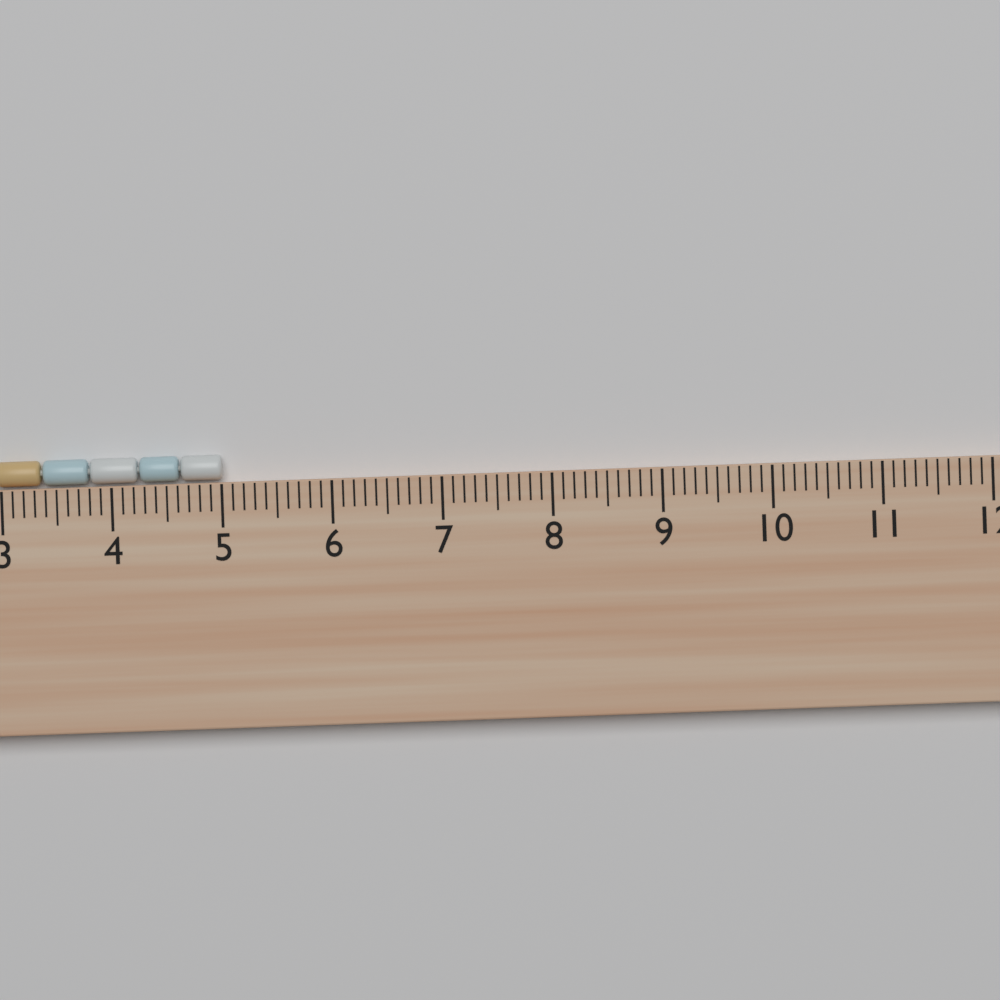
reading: 5.0 cm
